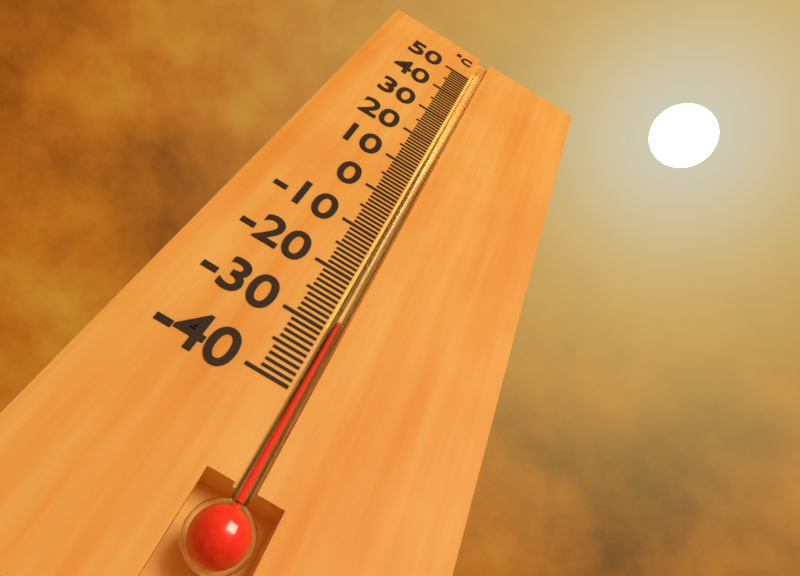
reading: -28 °C
